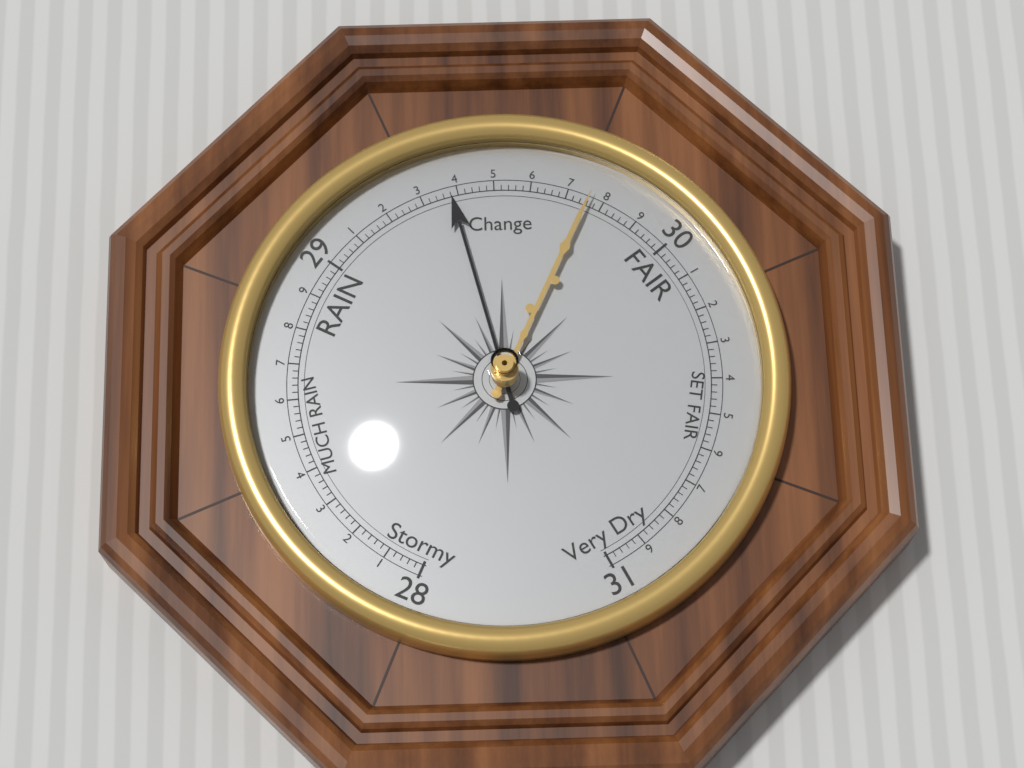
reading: 29.38 (no unit)
